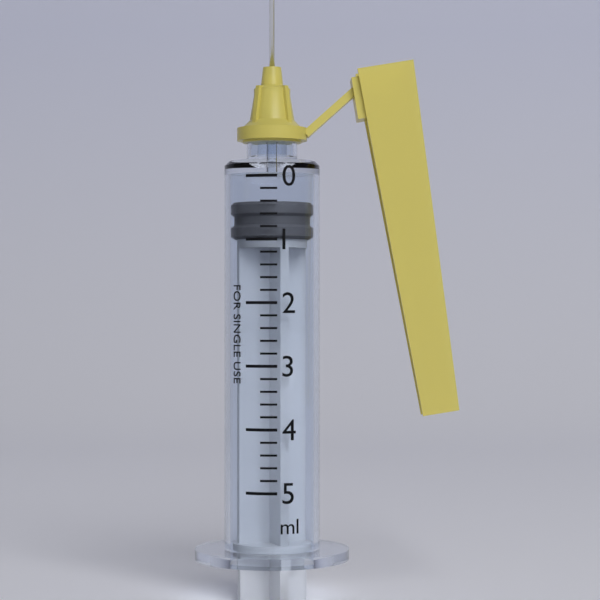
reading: 0.4 ml
